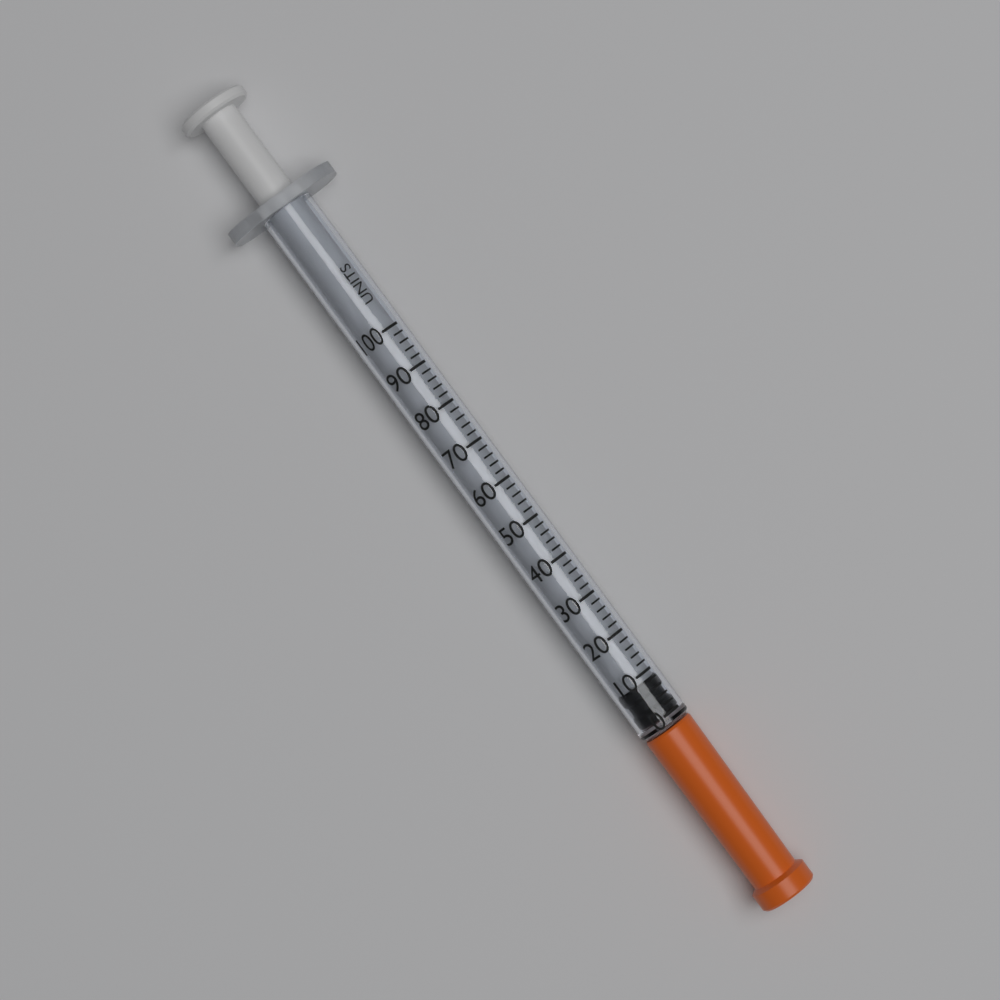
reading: 0 units
